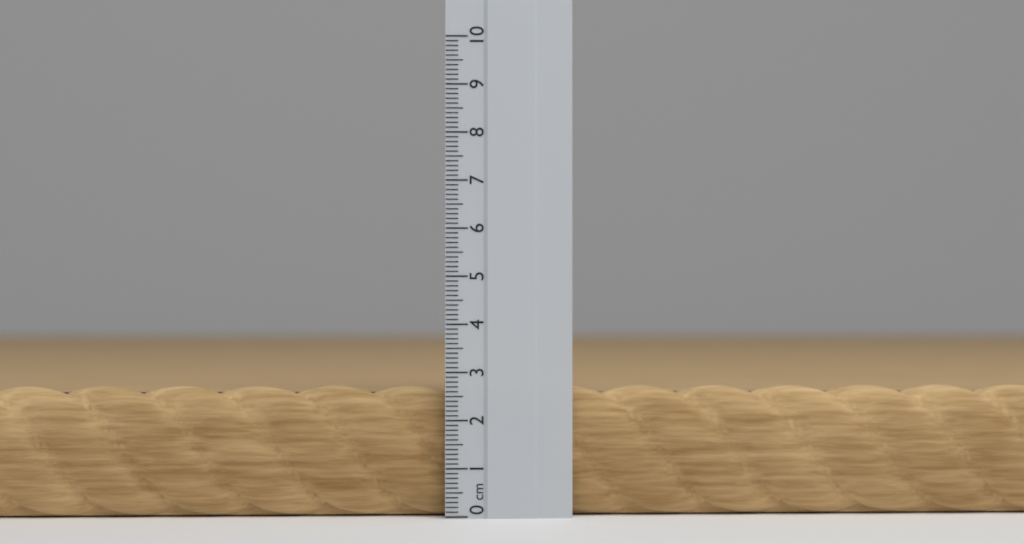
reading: 2.7 cm
